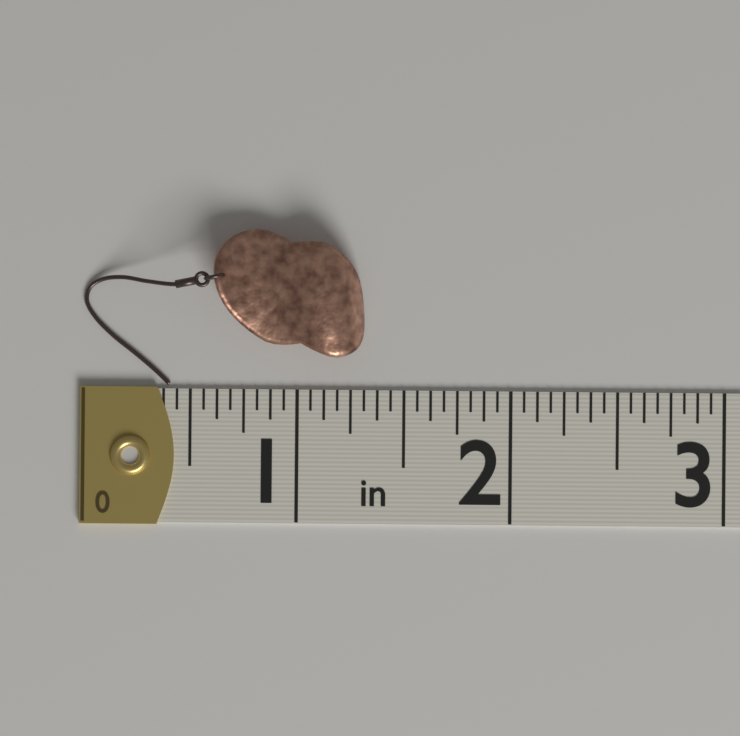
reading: 1.3125 in
